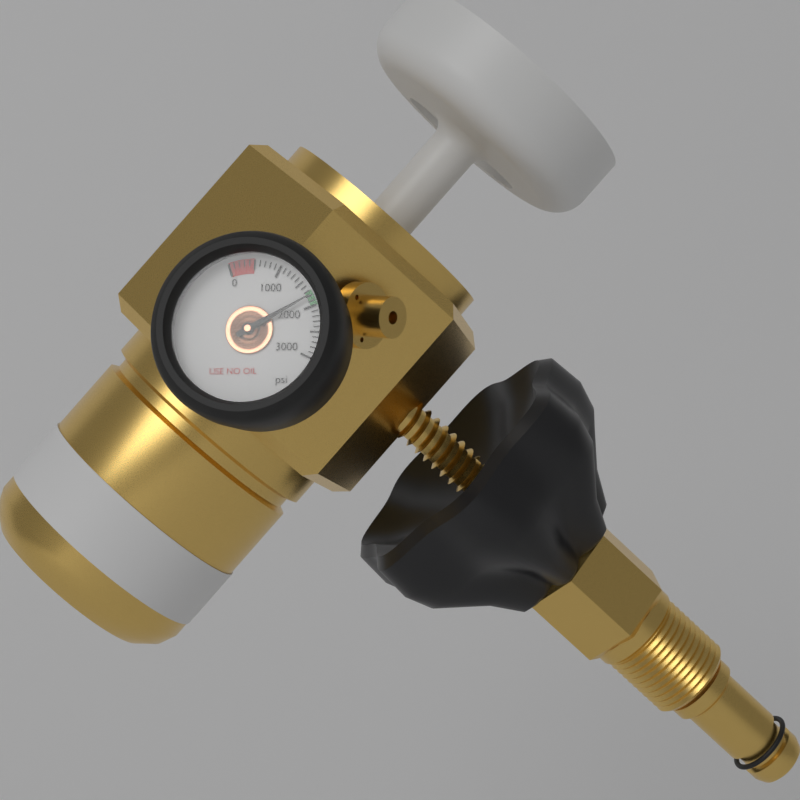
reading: 1800 psi
